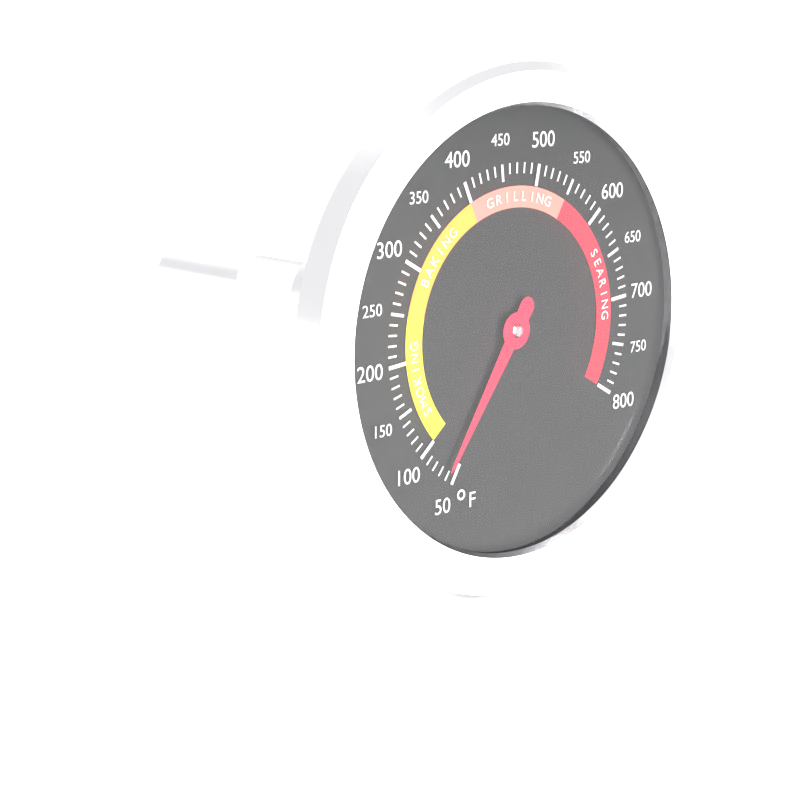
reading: 60 °F
